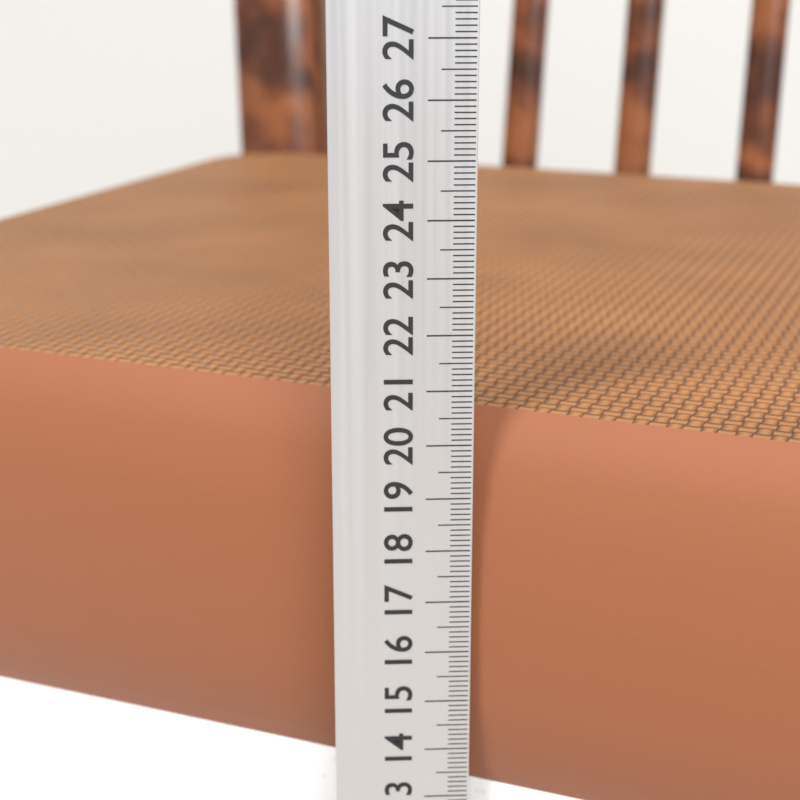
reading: 20.4 cm
